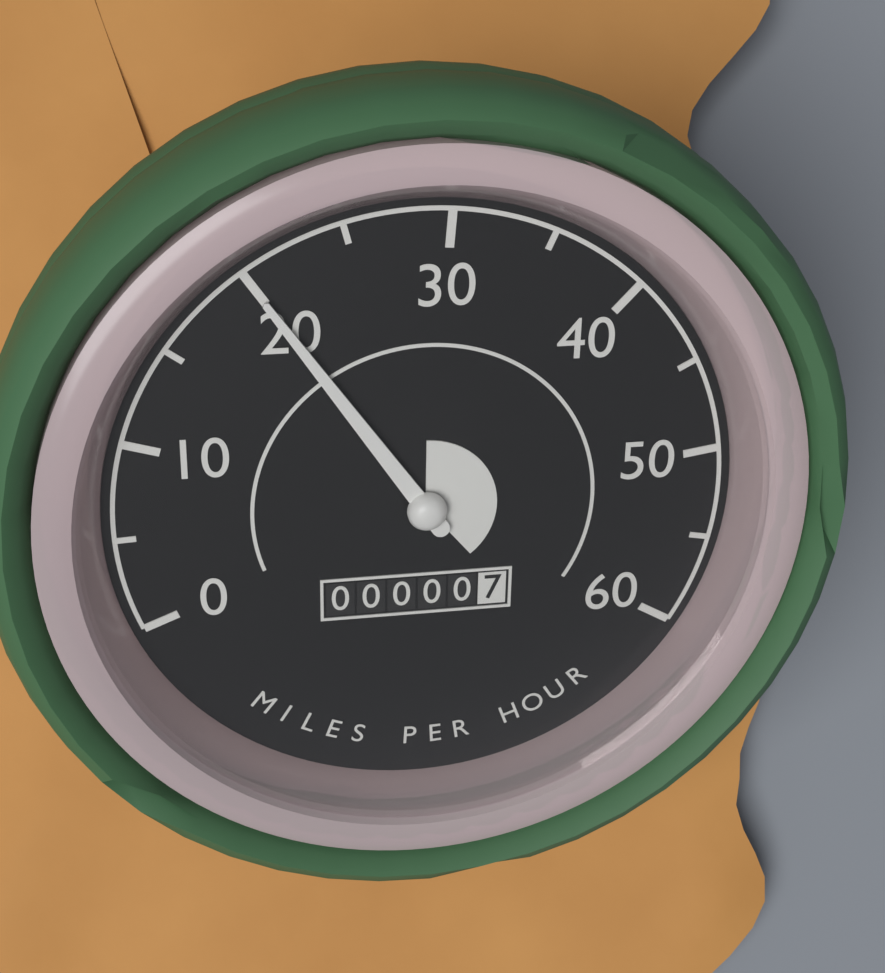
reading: 20 mph
